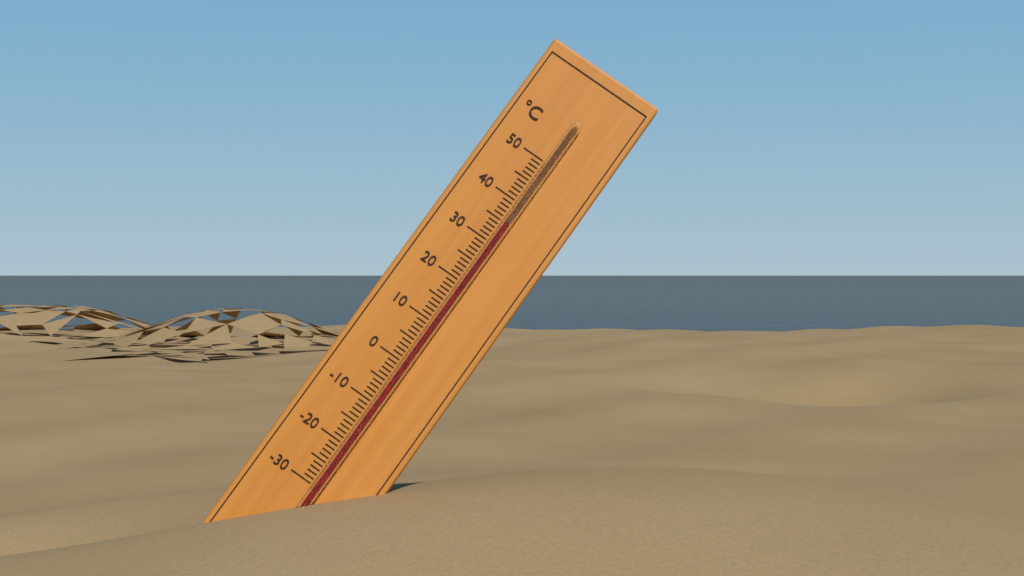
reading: 35 °C
